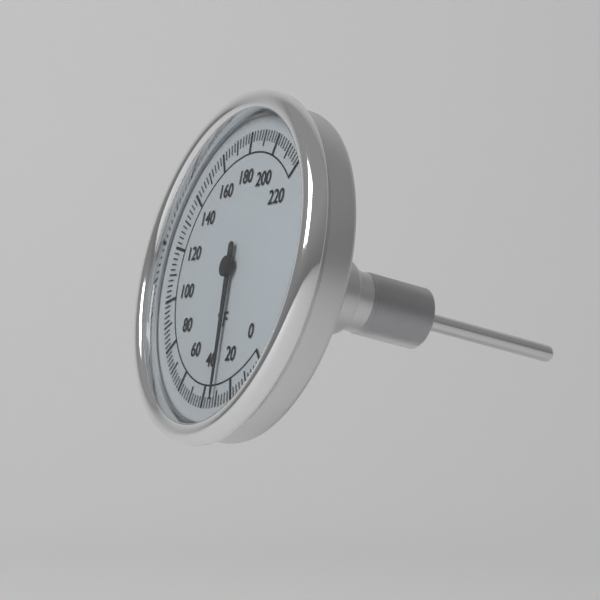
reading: 32 °F
